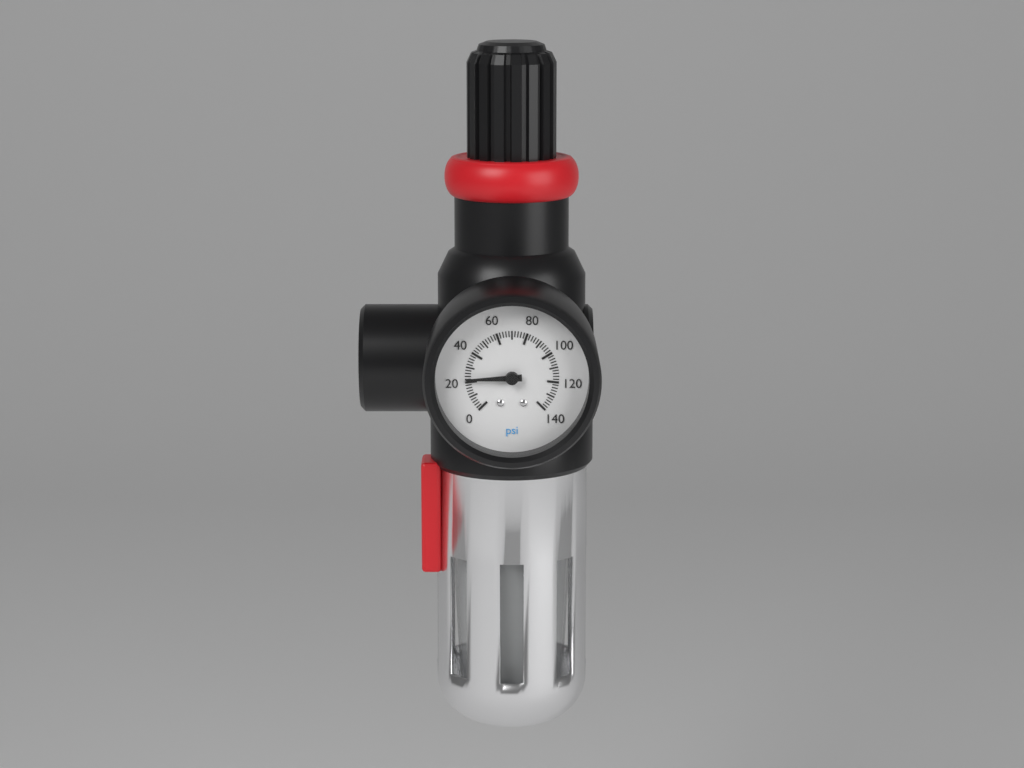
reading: 22 psi
